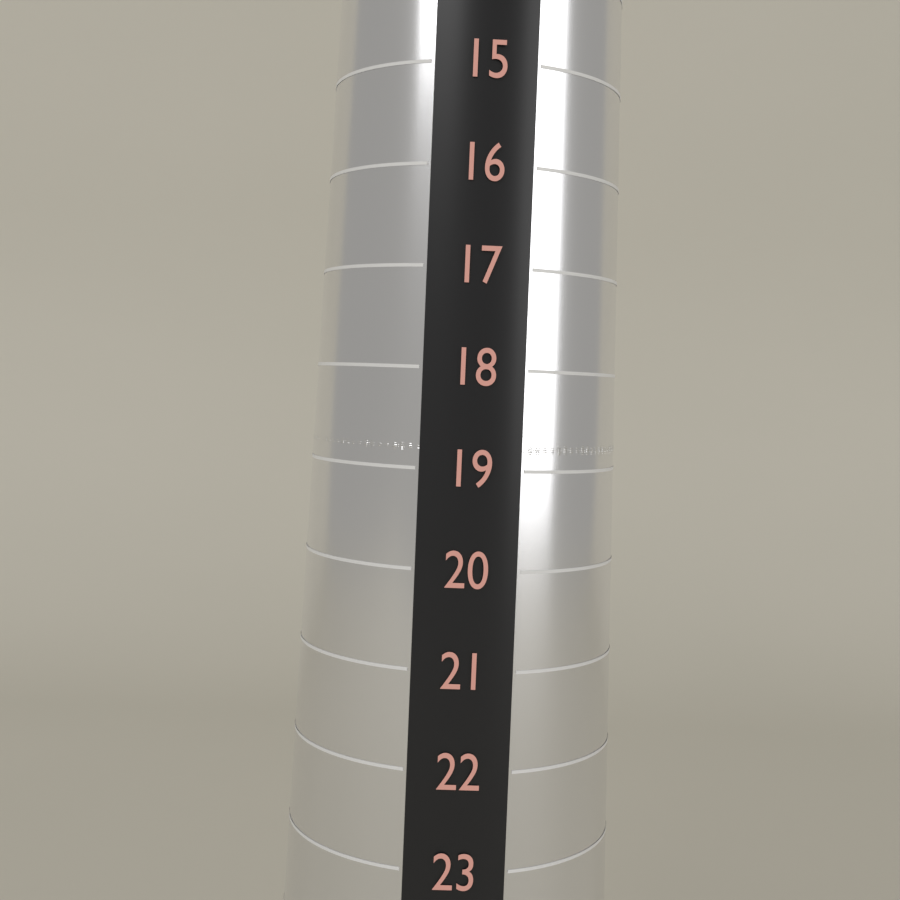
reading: 19 (no unit)
